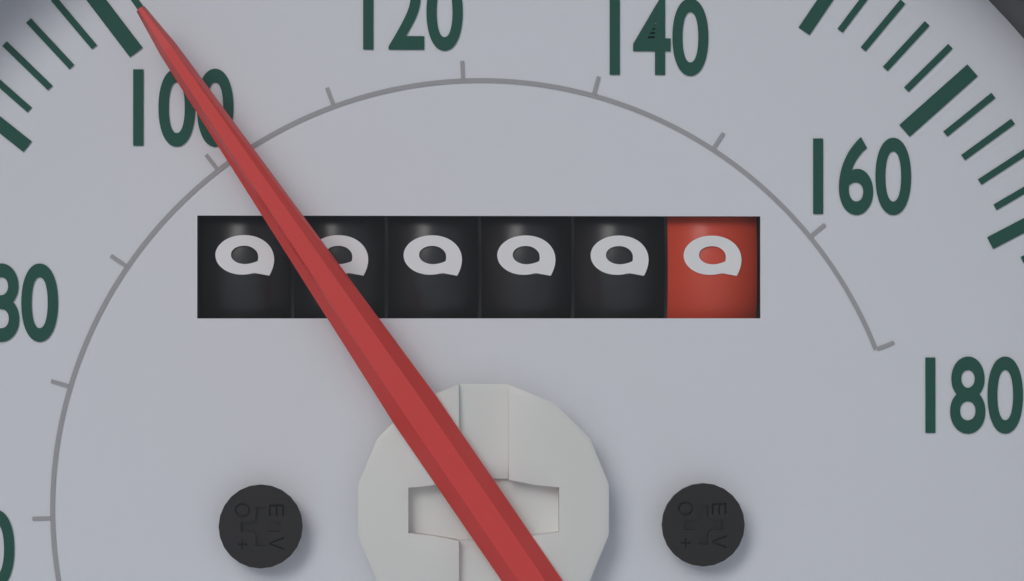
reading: 102 mph
